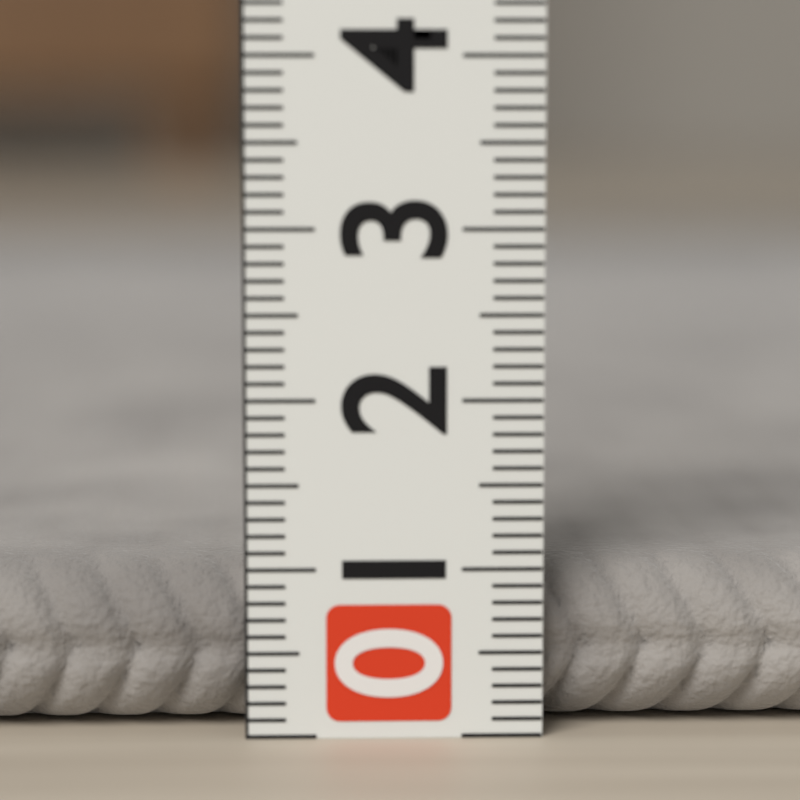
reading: 1.0 (no unit)
